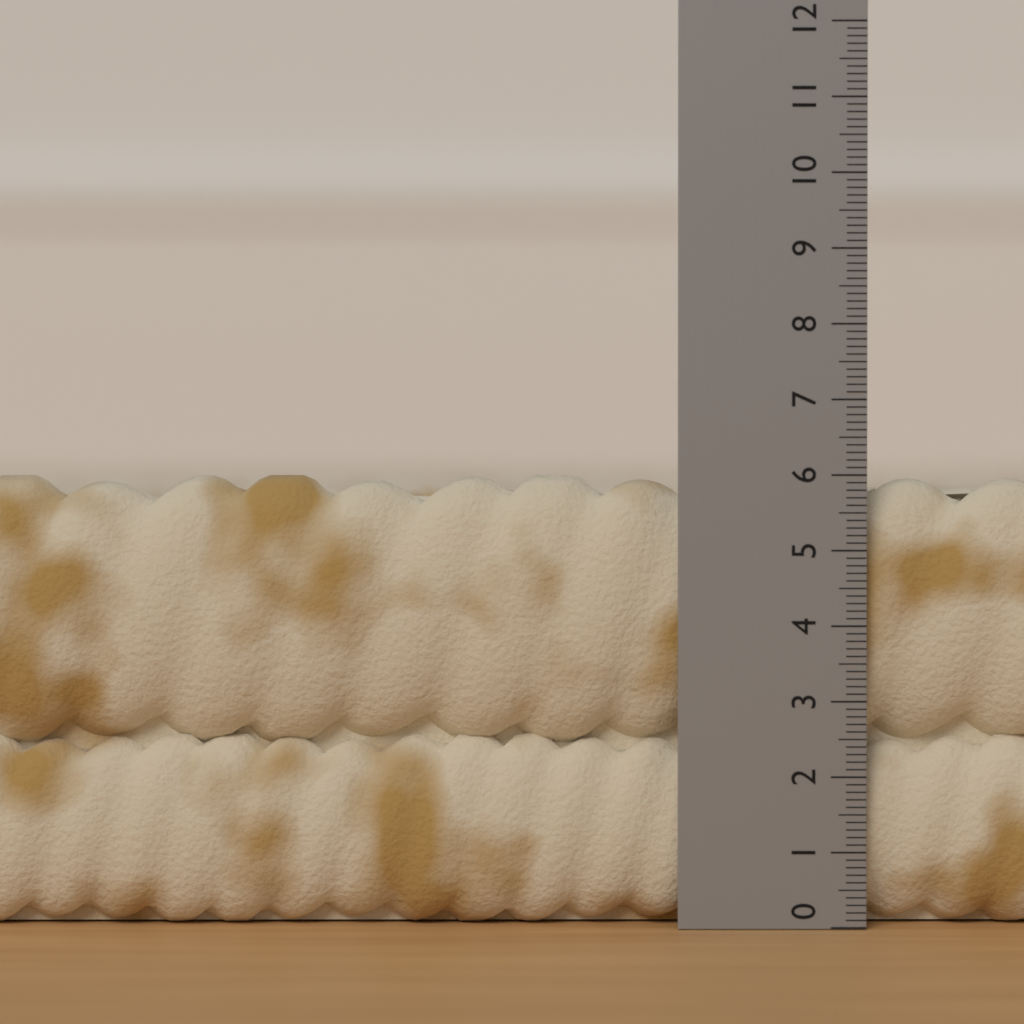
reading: 6.0 (no unit)
